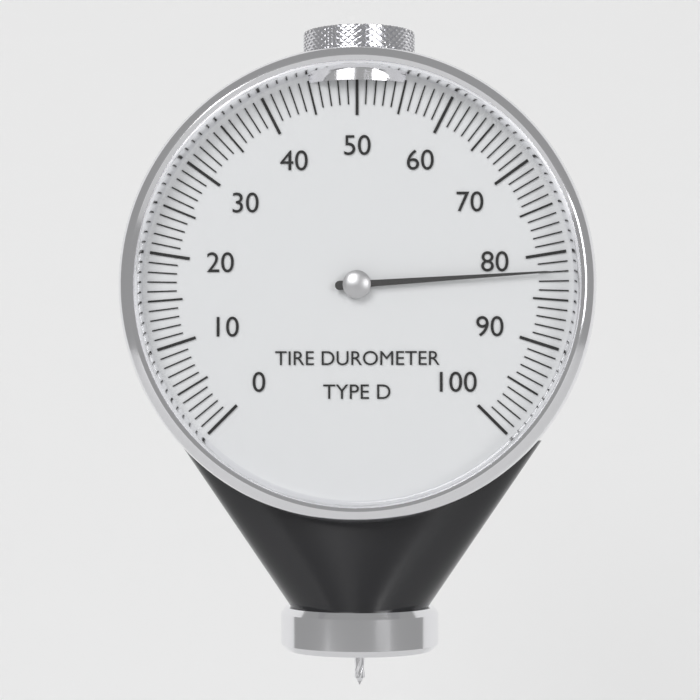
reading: 82 (no unit)
